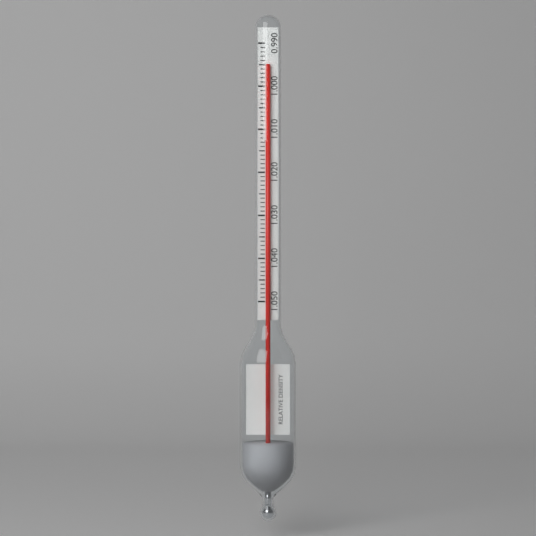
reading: 0.995 (no unit)
